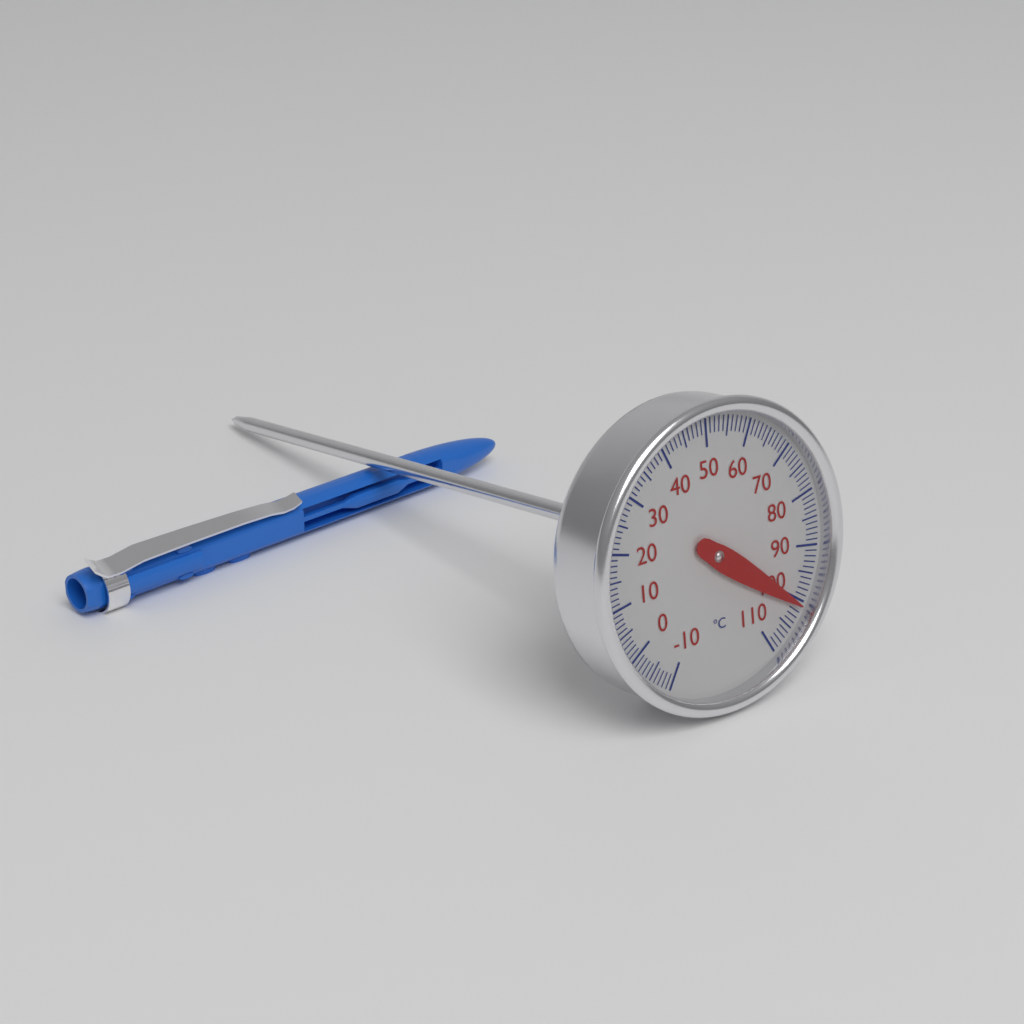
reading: 101 °C
